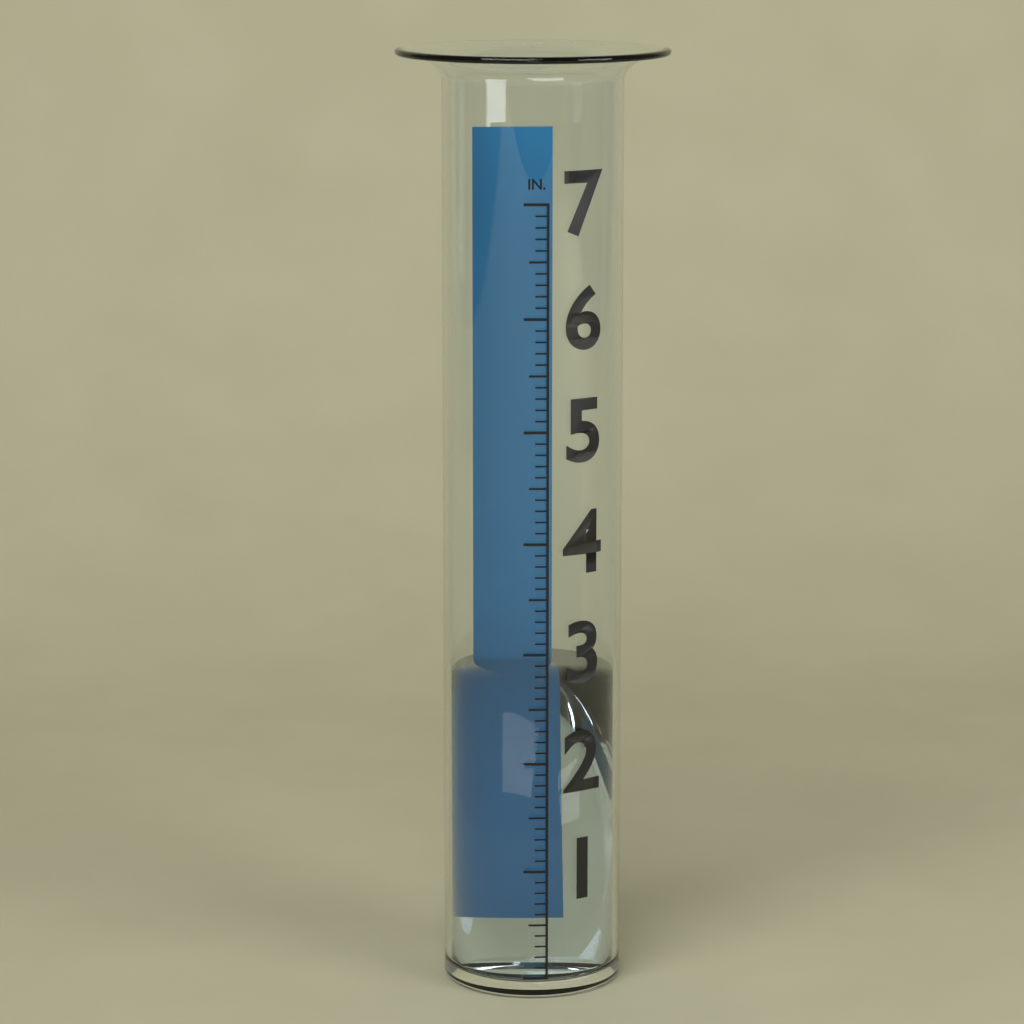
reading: 2.7 in
